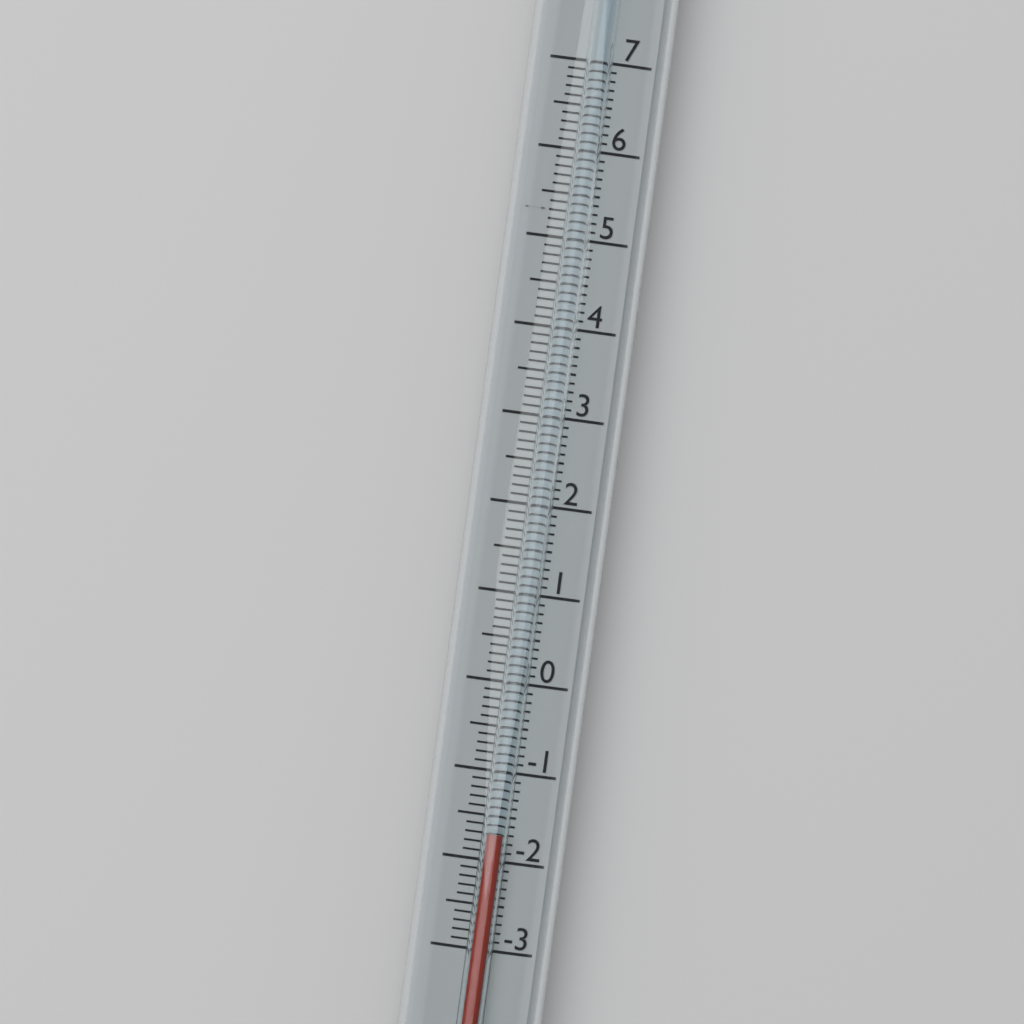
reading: -1.7 (no unit)
